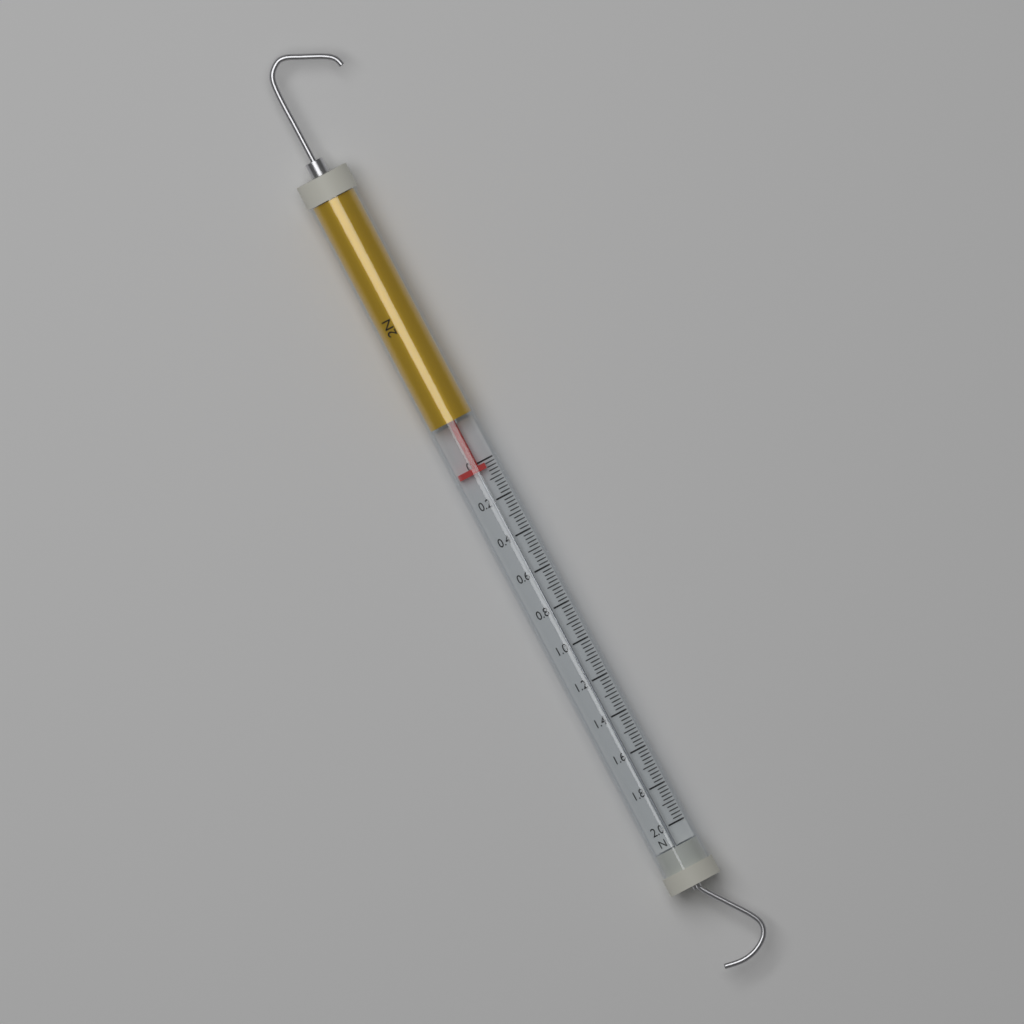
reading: 0.04 N
